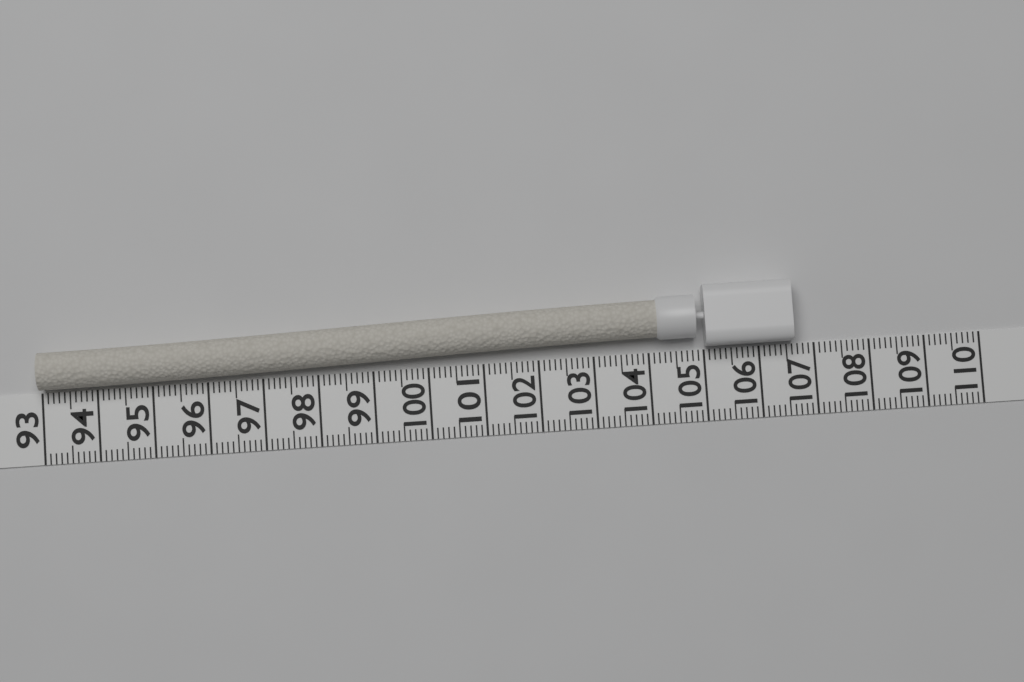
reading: 106.6 (no unit)
